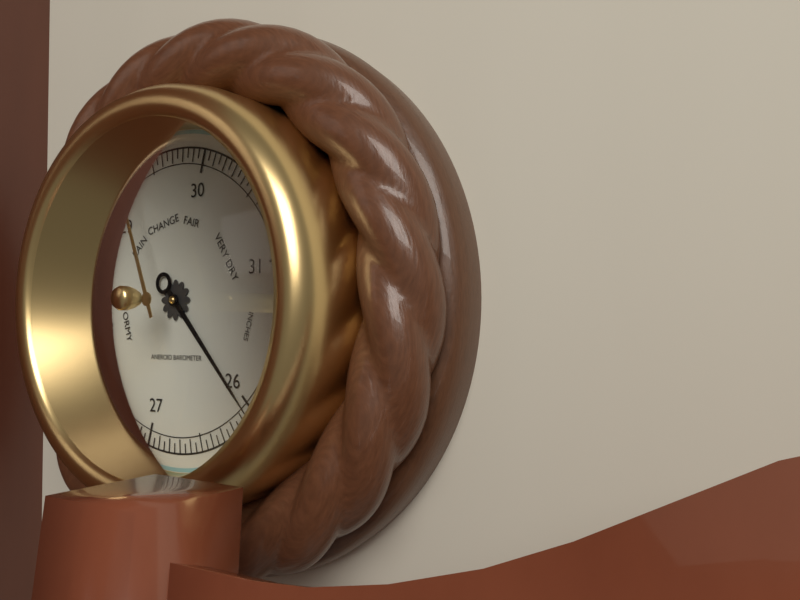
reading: 26.05 inHg
